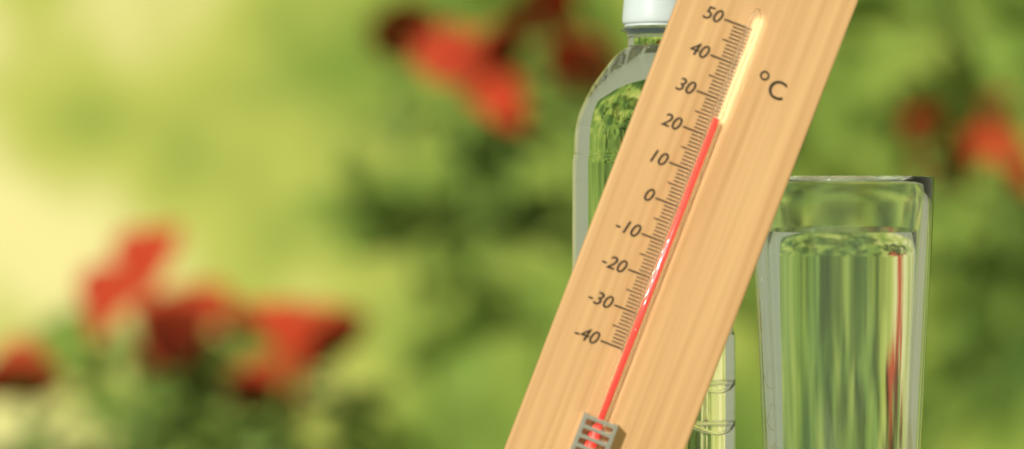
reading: 25 °C
